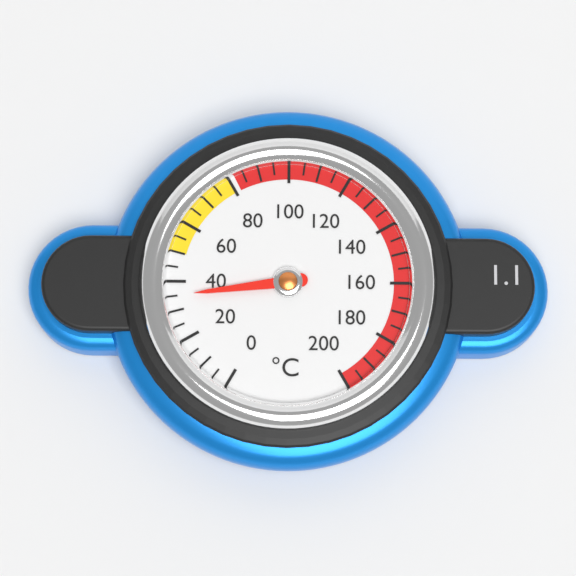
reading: 35 °C
